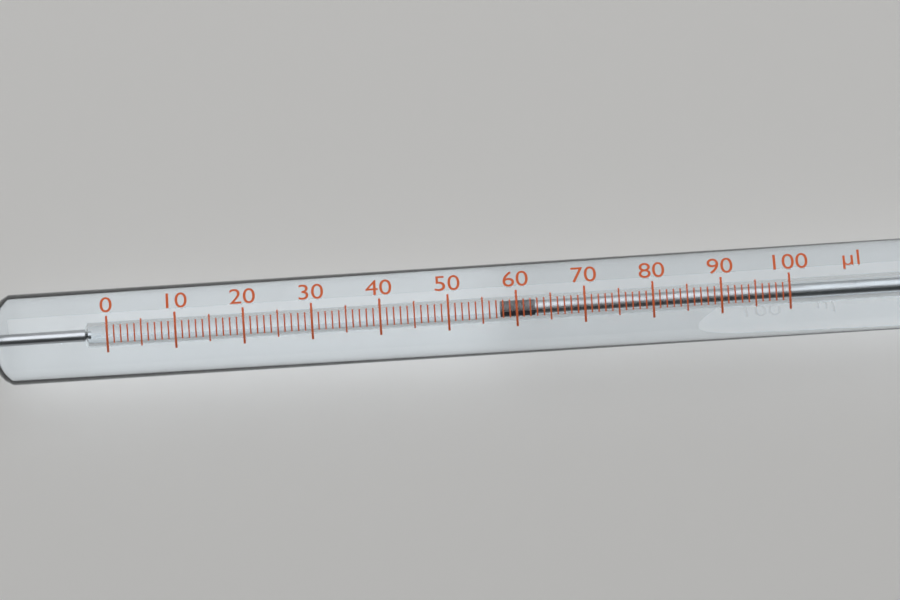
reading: 58 µl
